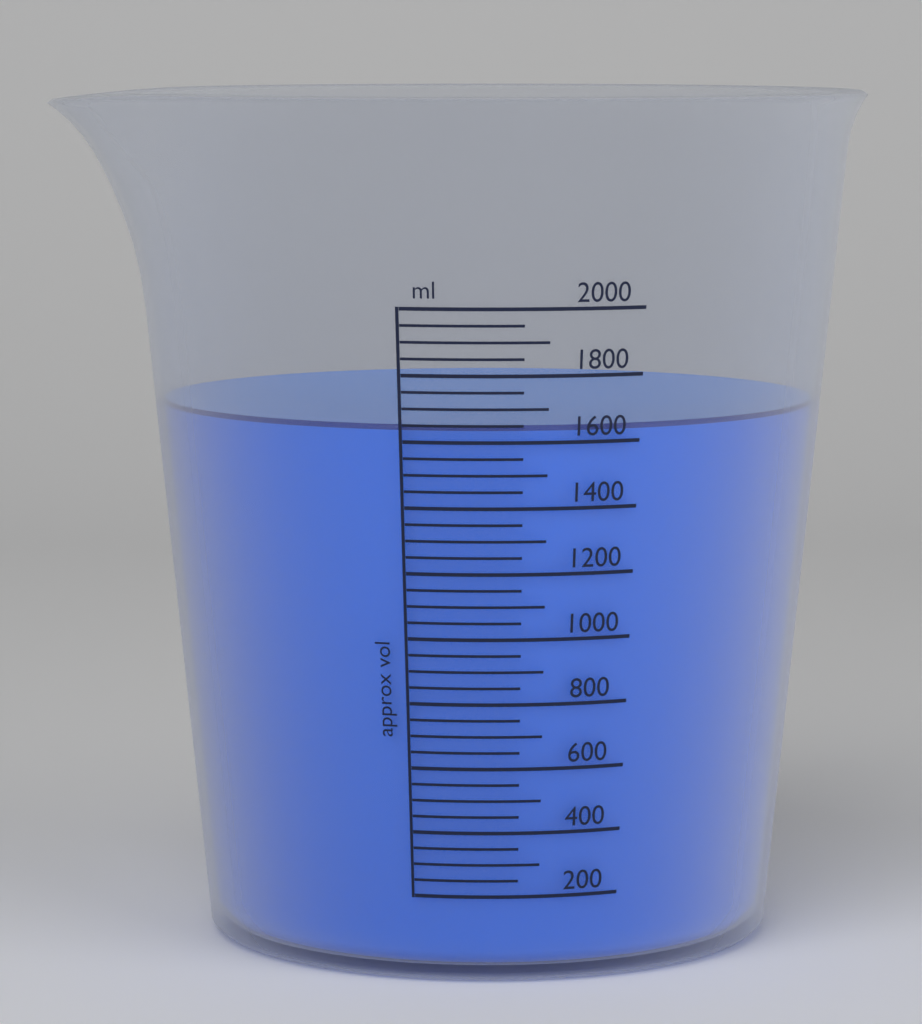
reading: 1650 ml
